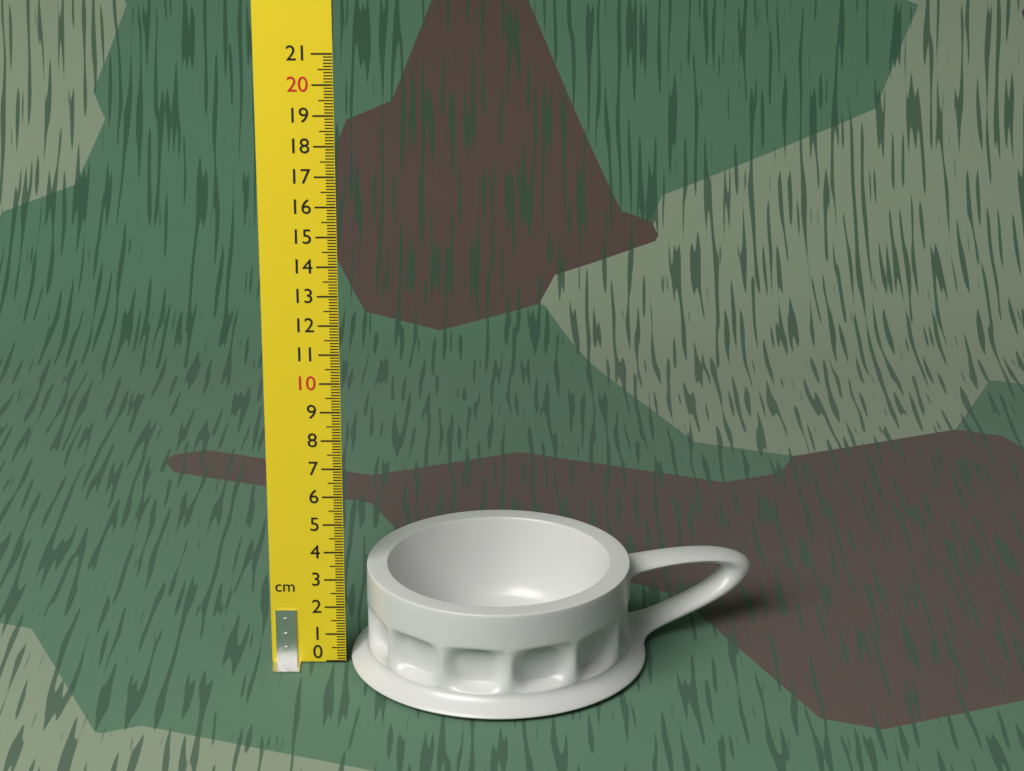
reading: 3.5 cm
